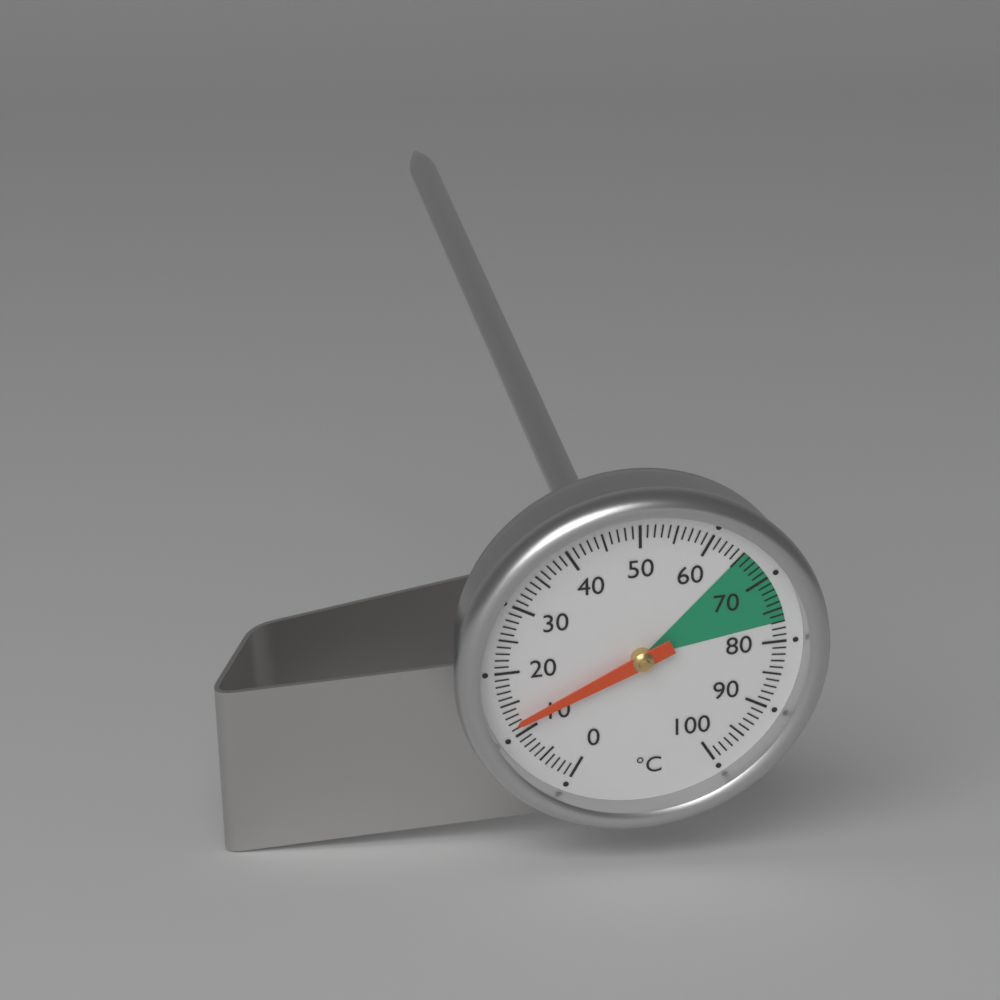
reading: 12 °C
